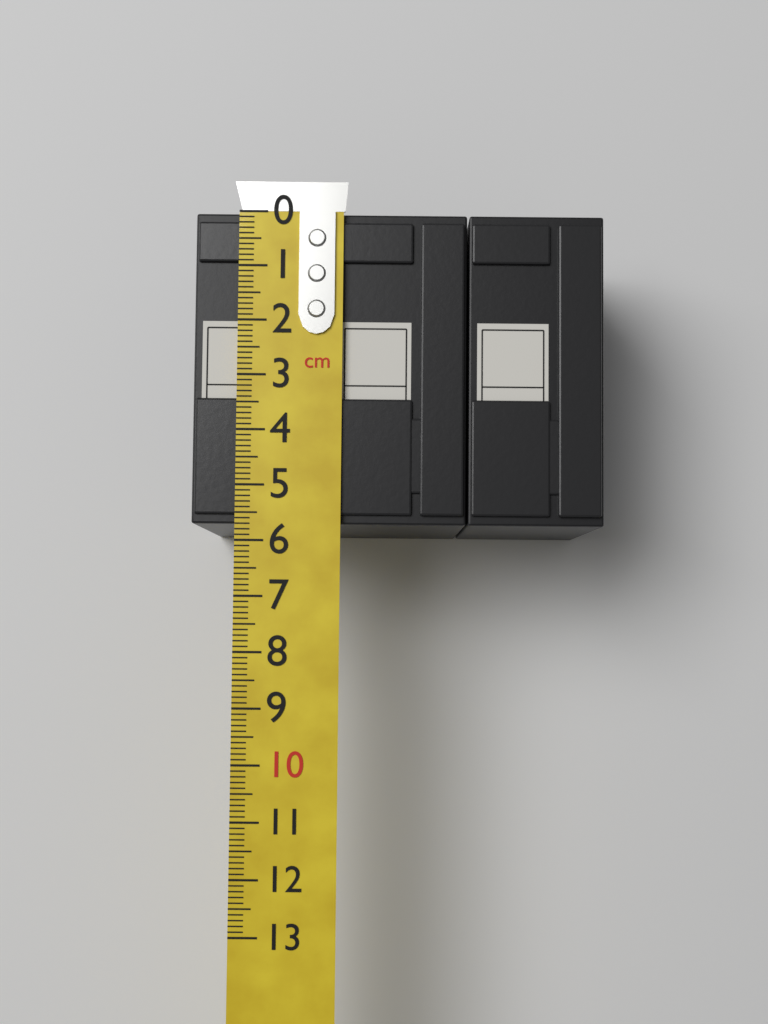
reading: 5.7 cm
